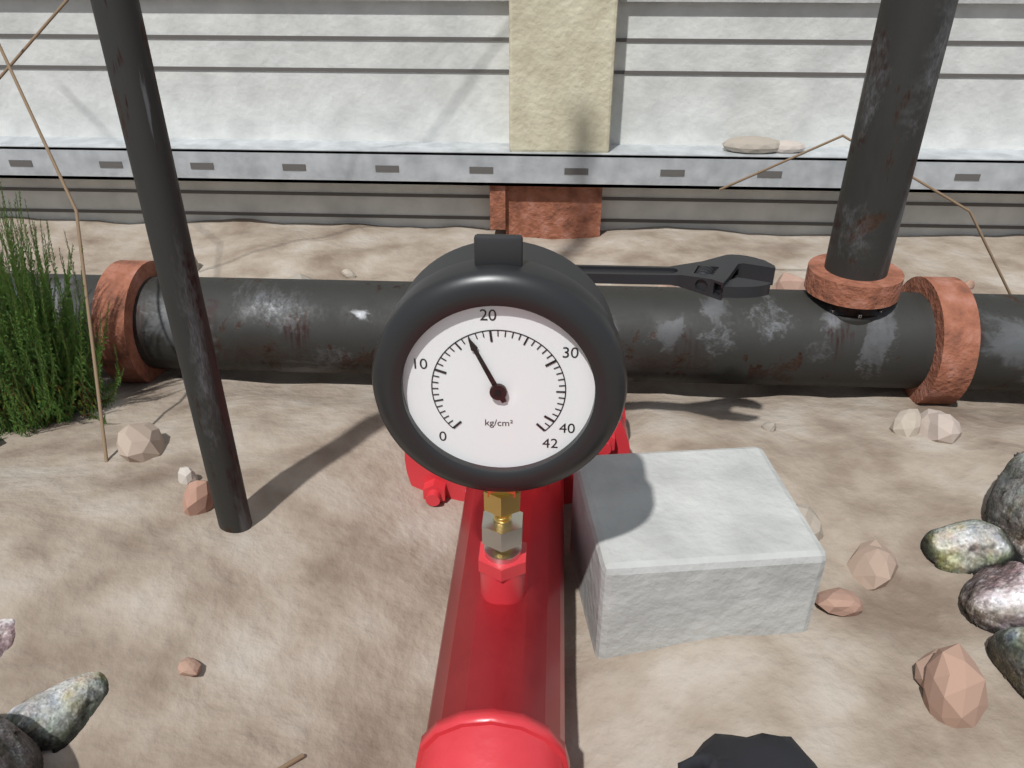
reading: 17 kg/cm²
